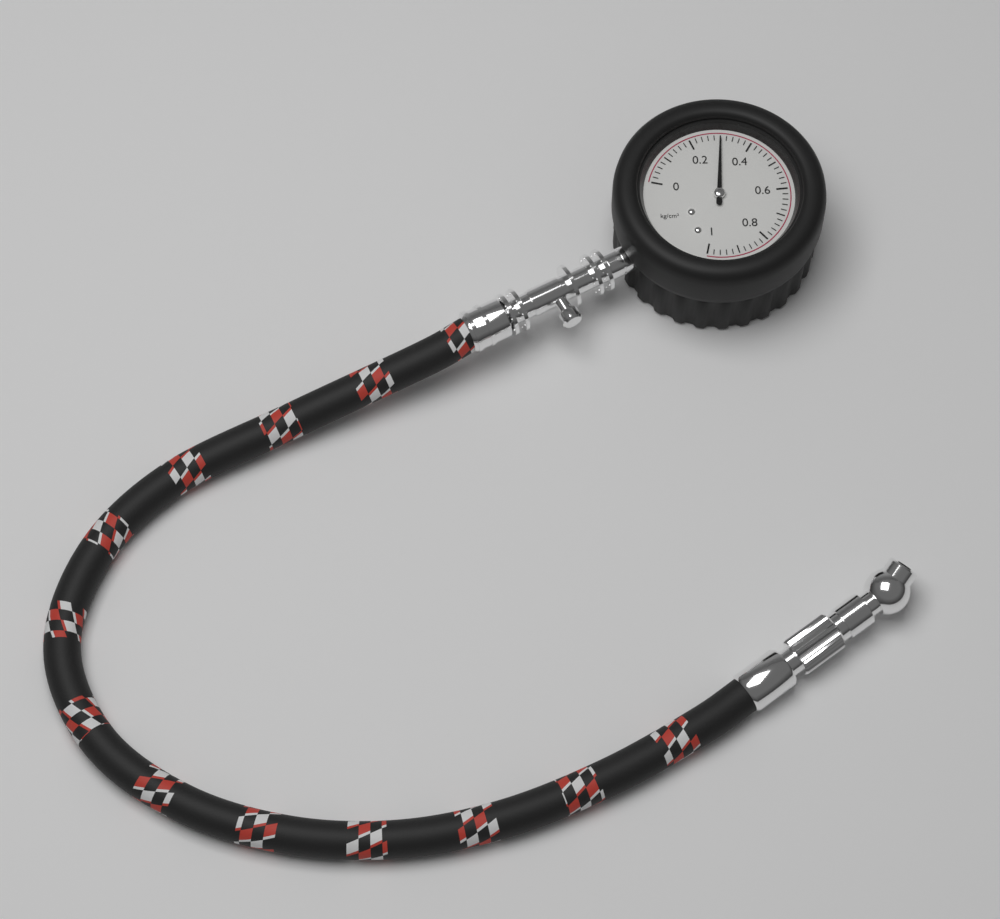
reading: 0.30 kg/cm²
